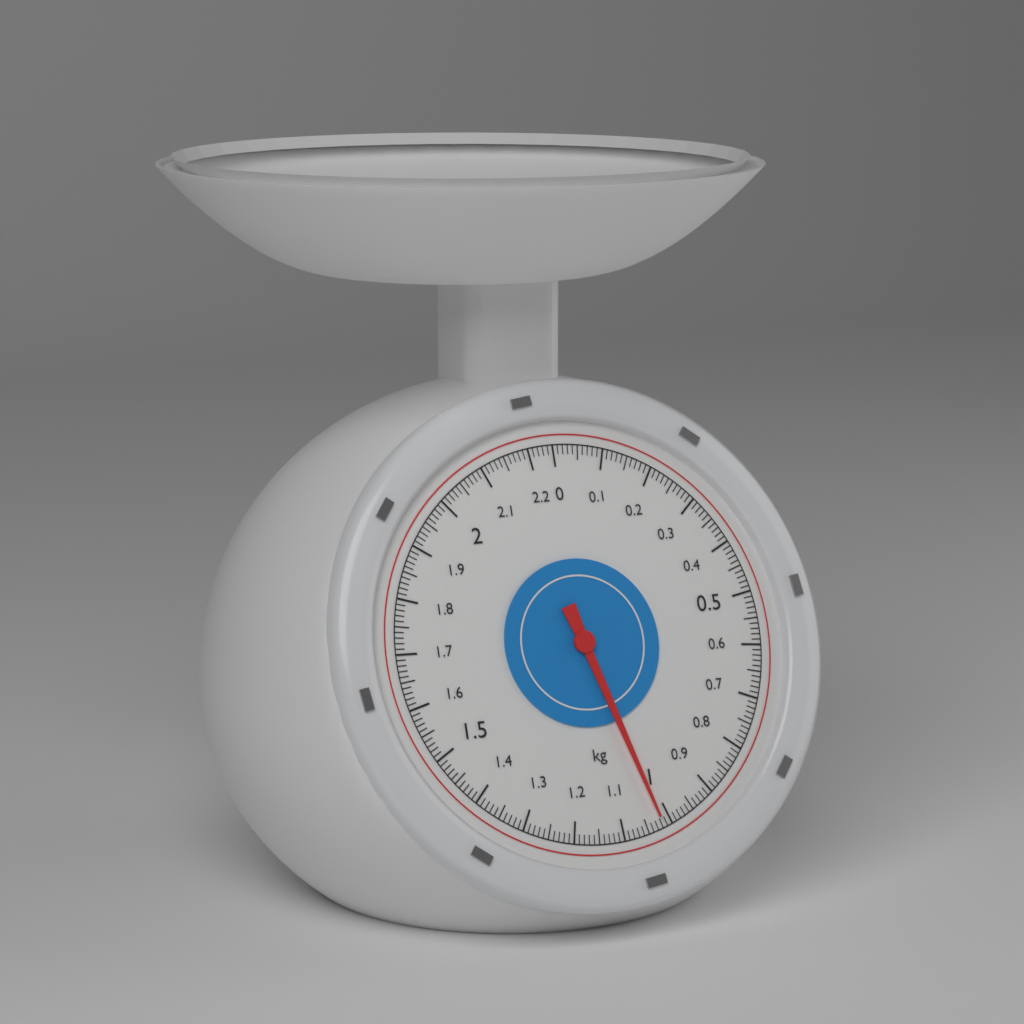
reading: 1.02 kg
